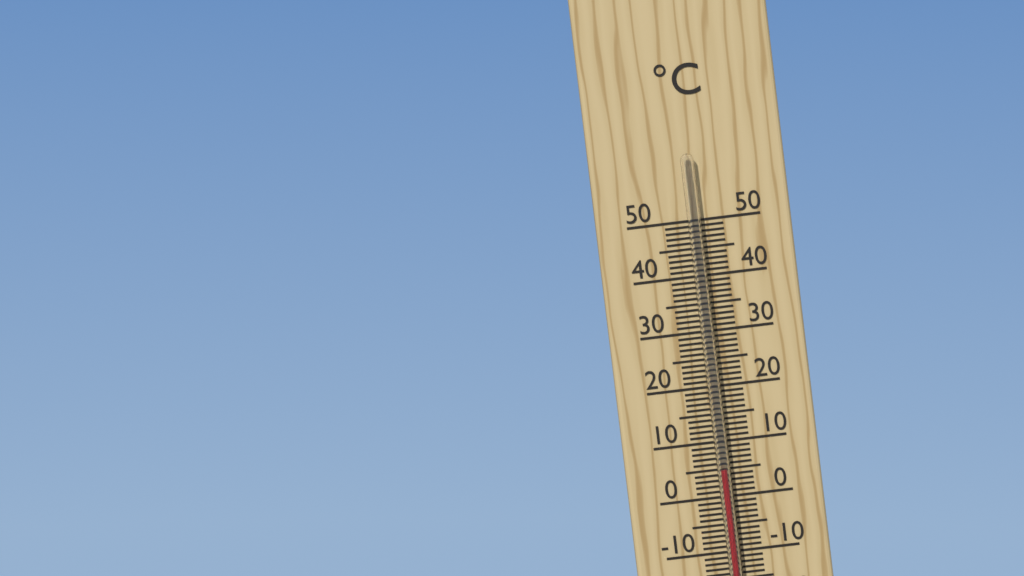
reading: 5 °C
